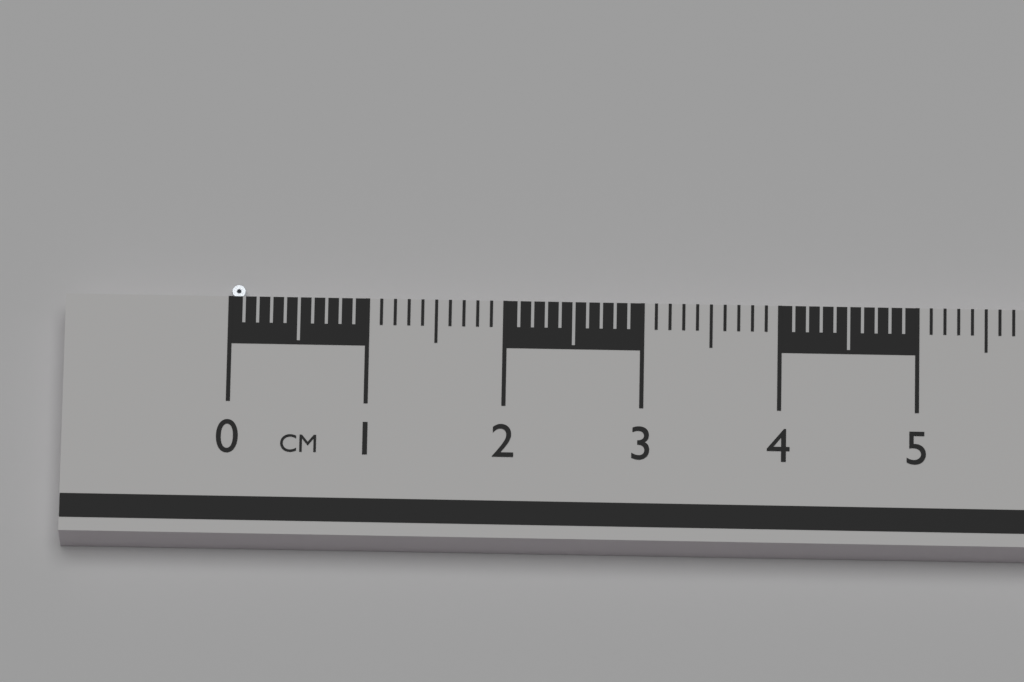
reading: 0.1 cm
